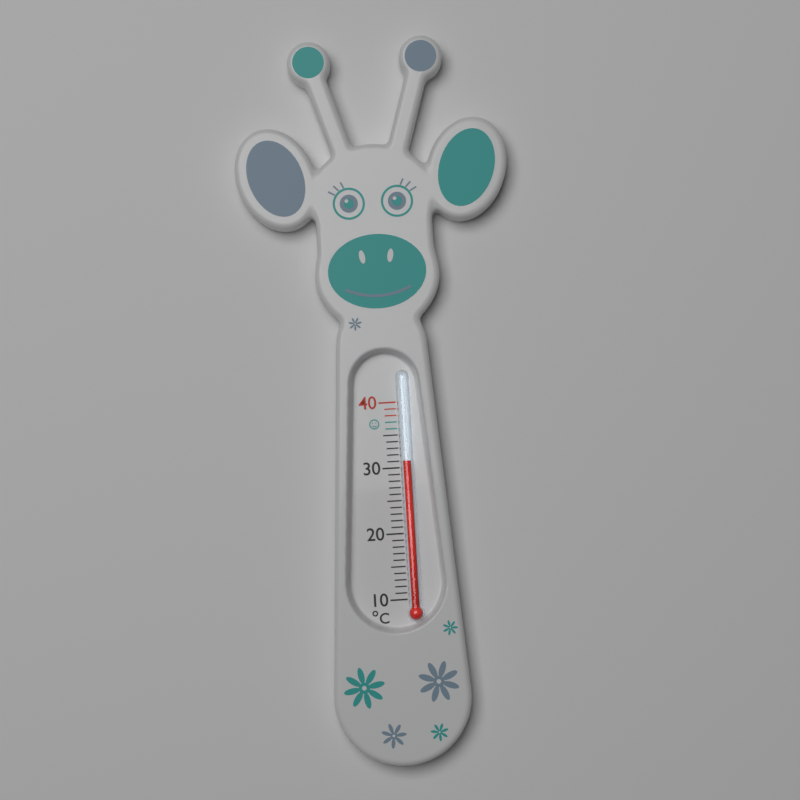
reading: 31 °C
